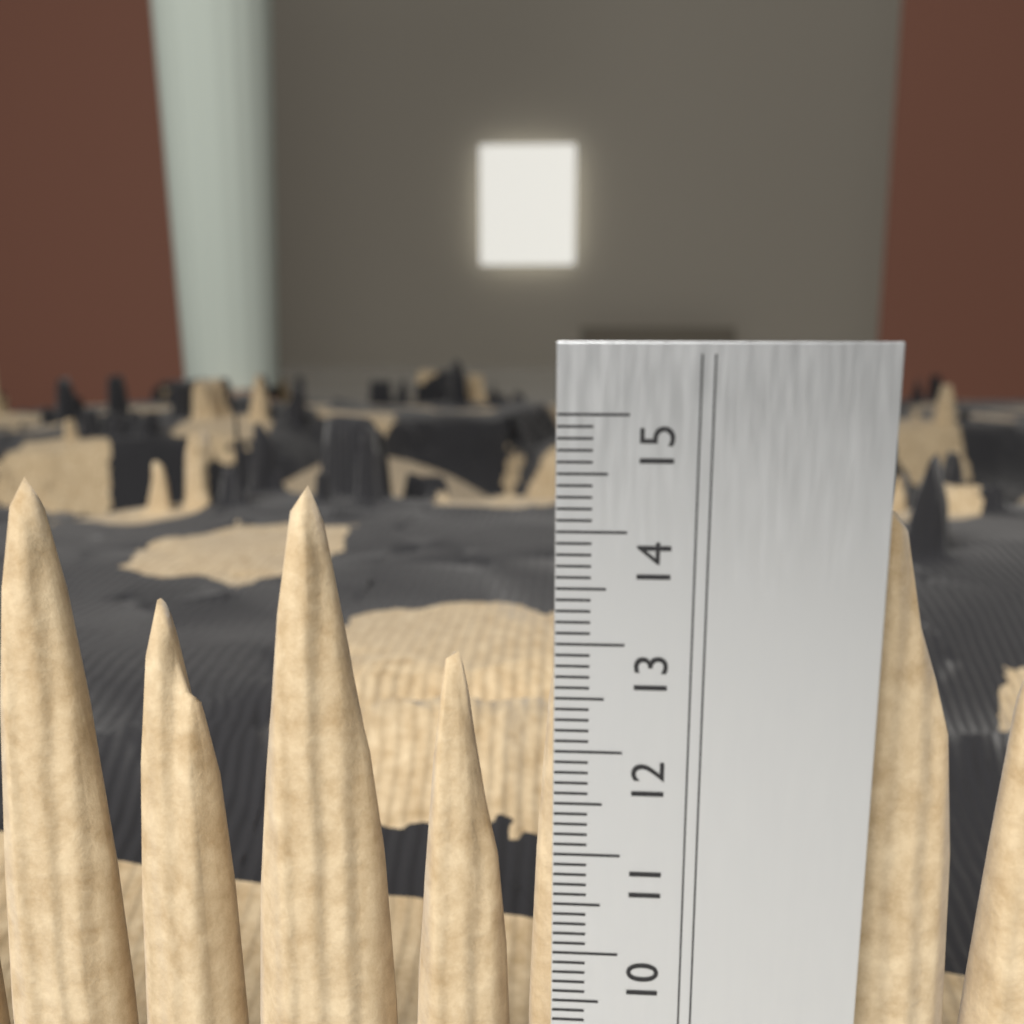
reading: 14.3 cm
